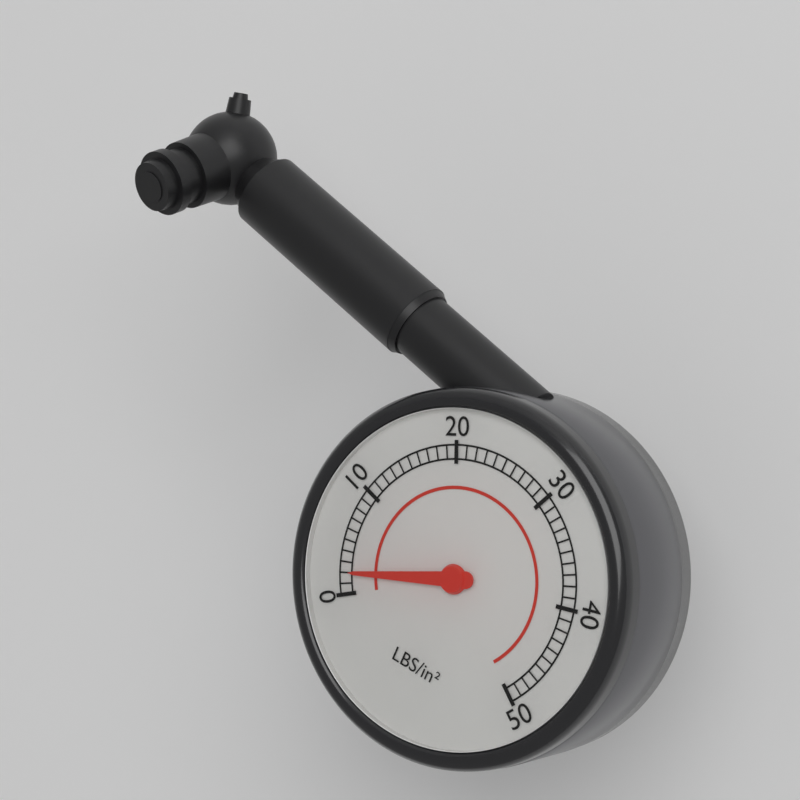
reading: 2 psi
